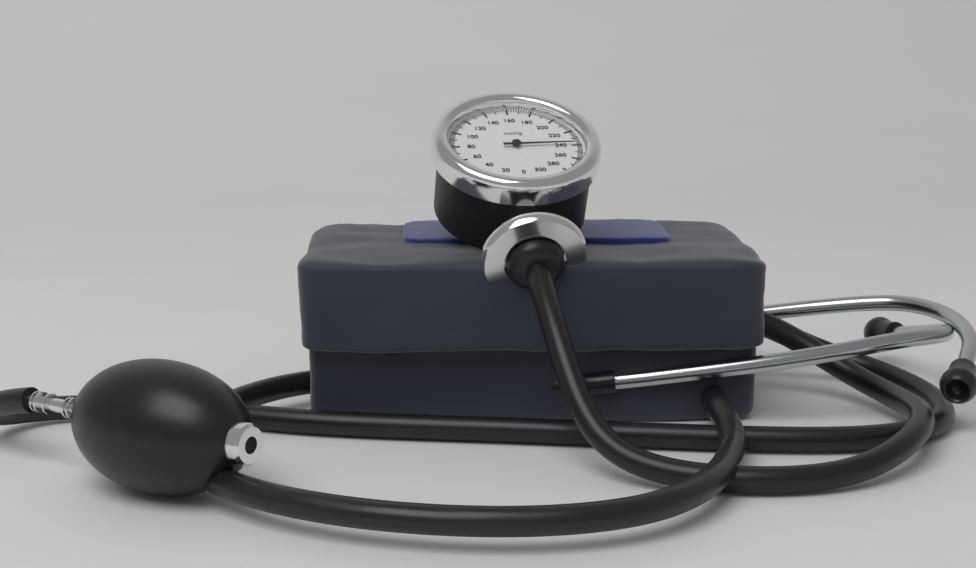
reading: 238 mmHg
